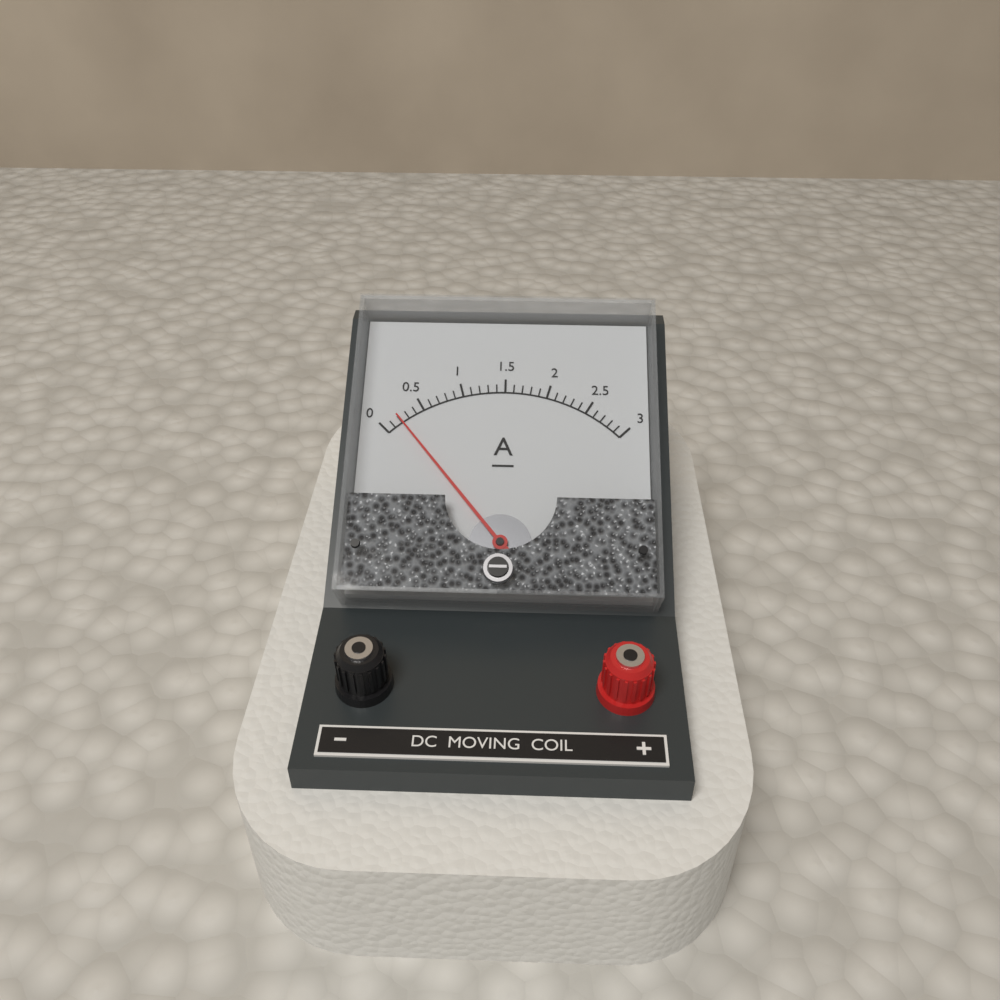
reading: 0.2 A
